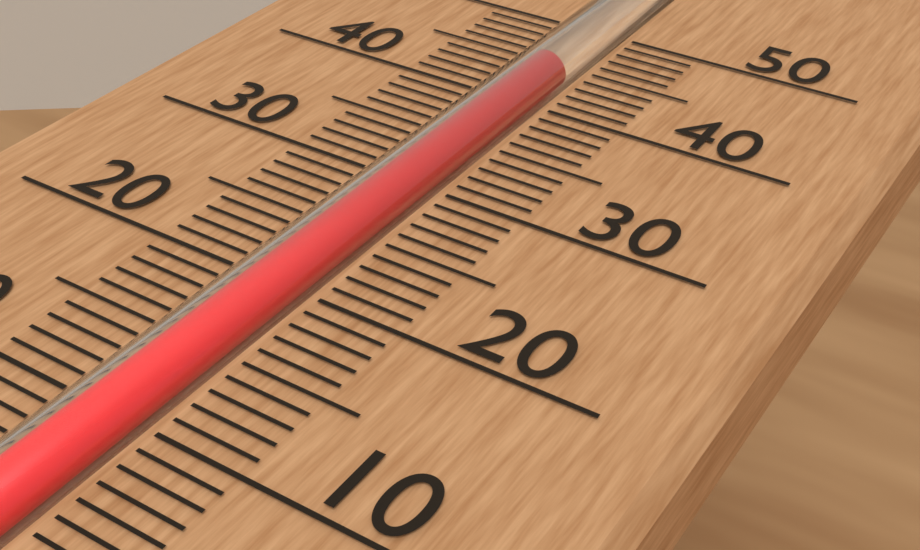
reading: 44 (no unit)
